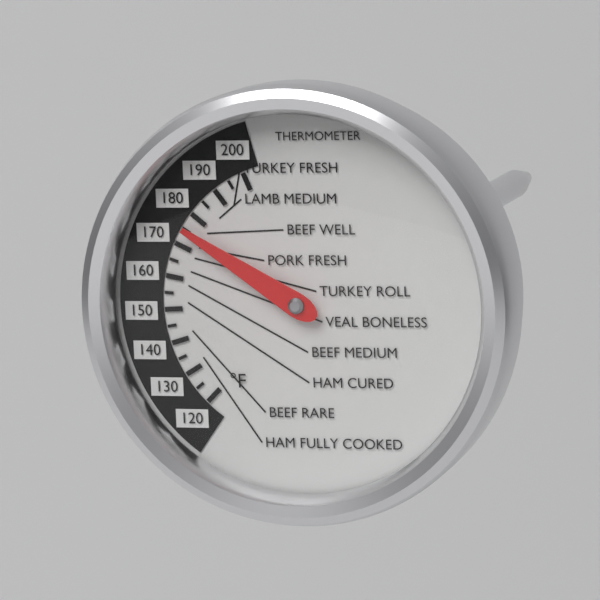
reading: 175 °F
